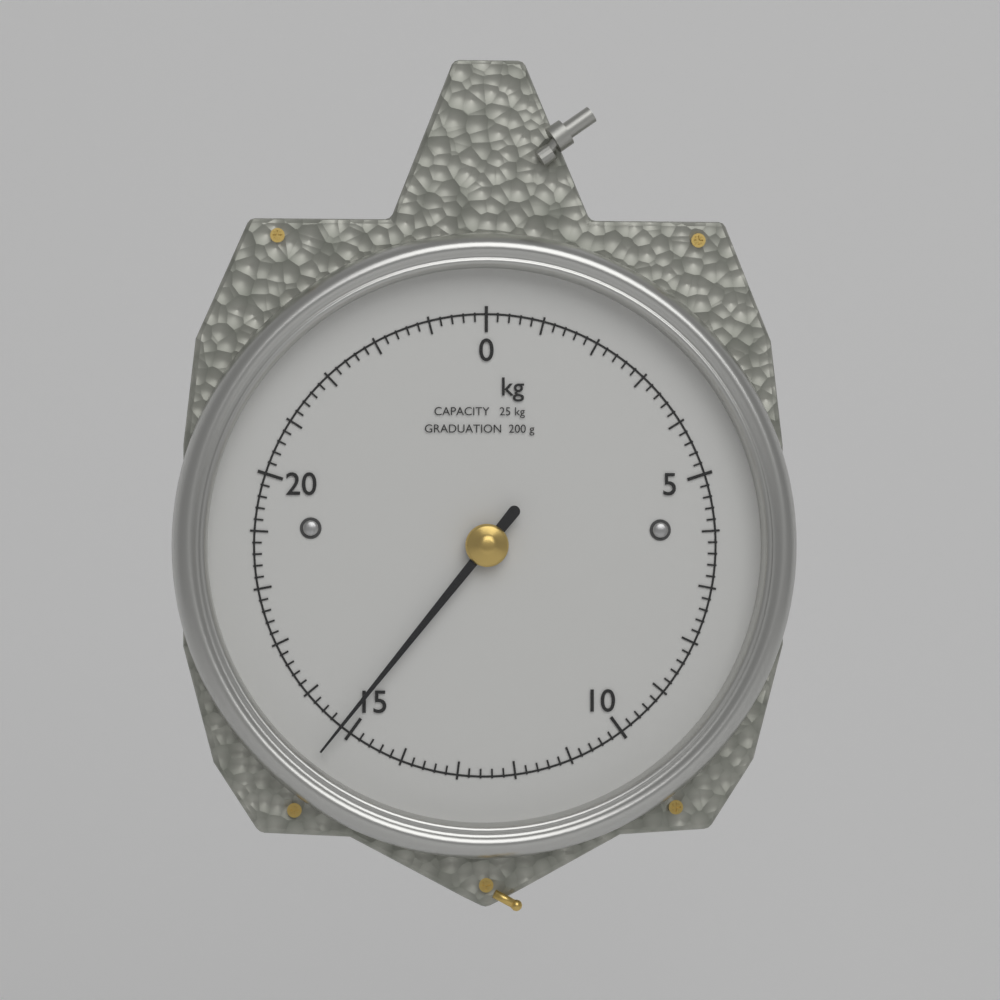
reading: 15.2 kg
